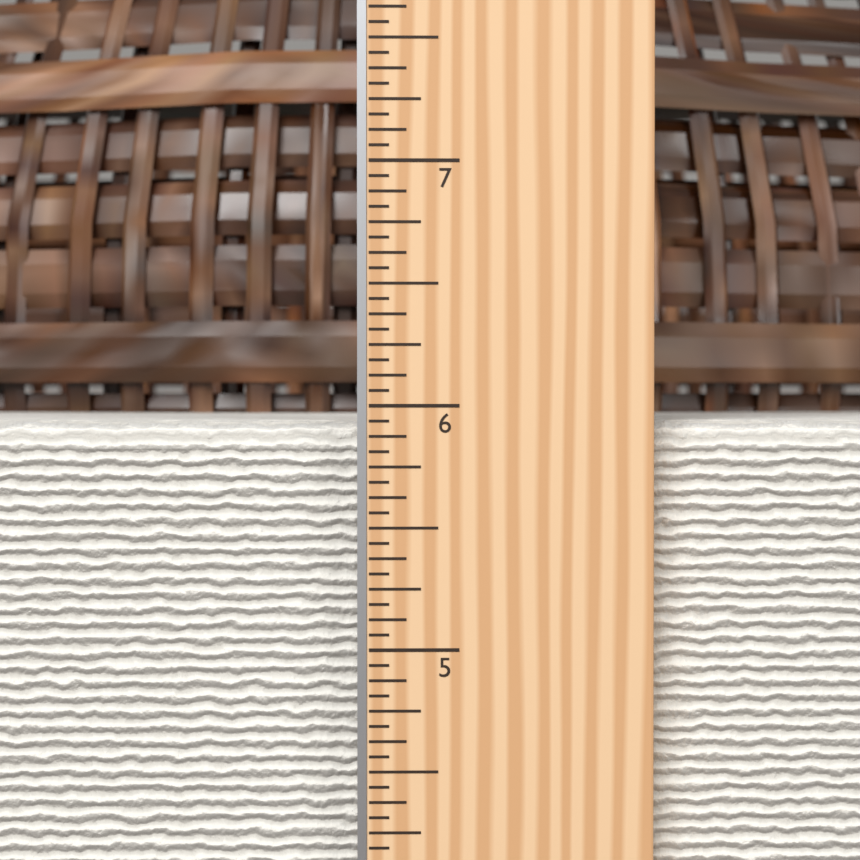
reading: 5.9375 in
